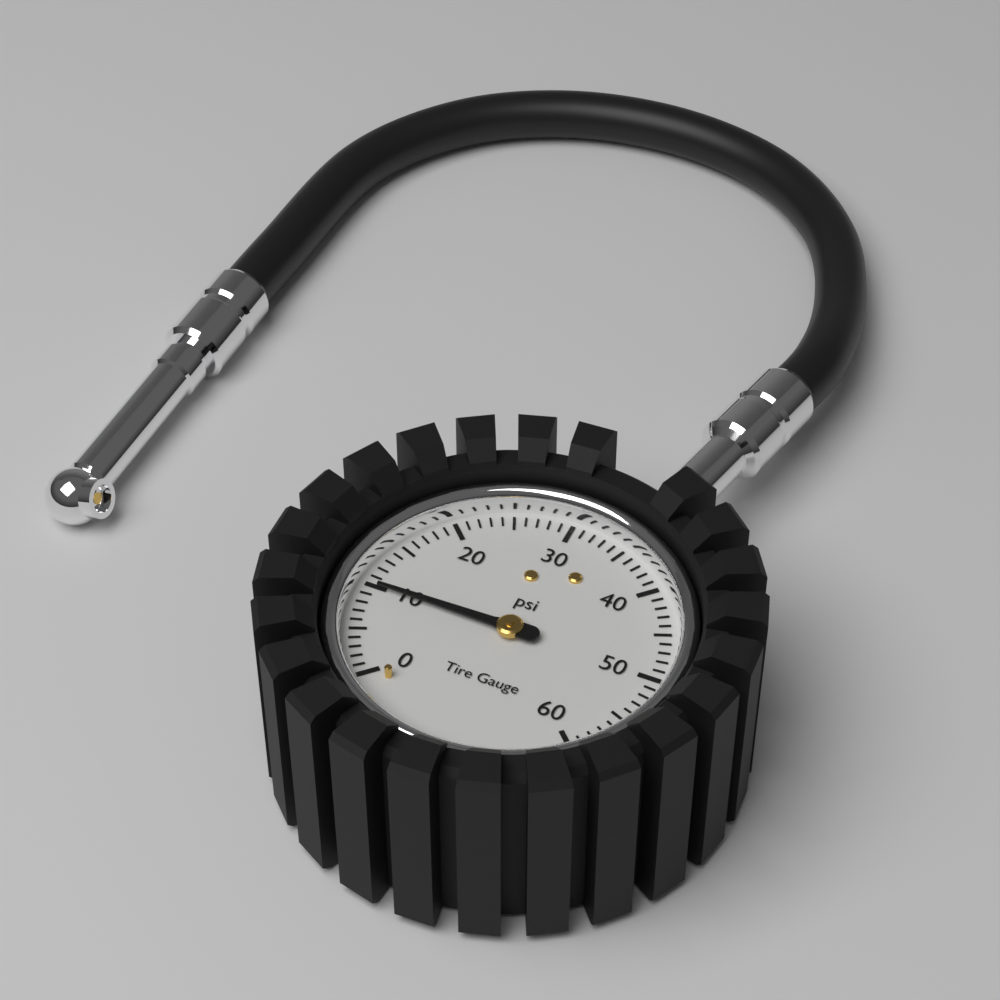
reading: 10 psi
